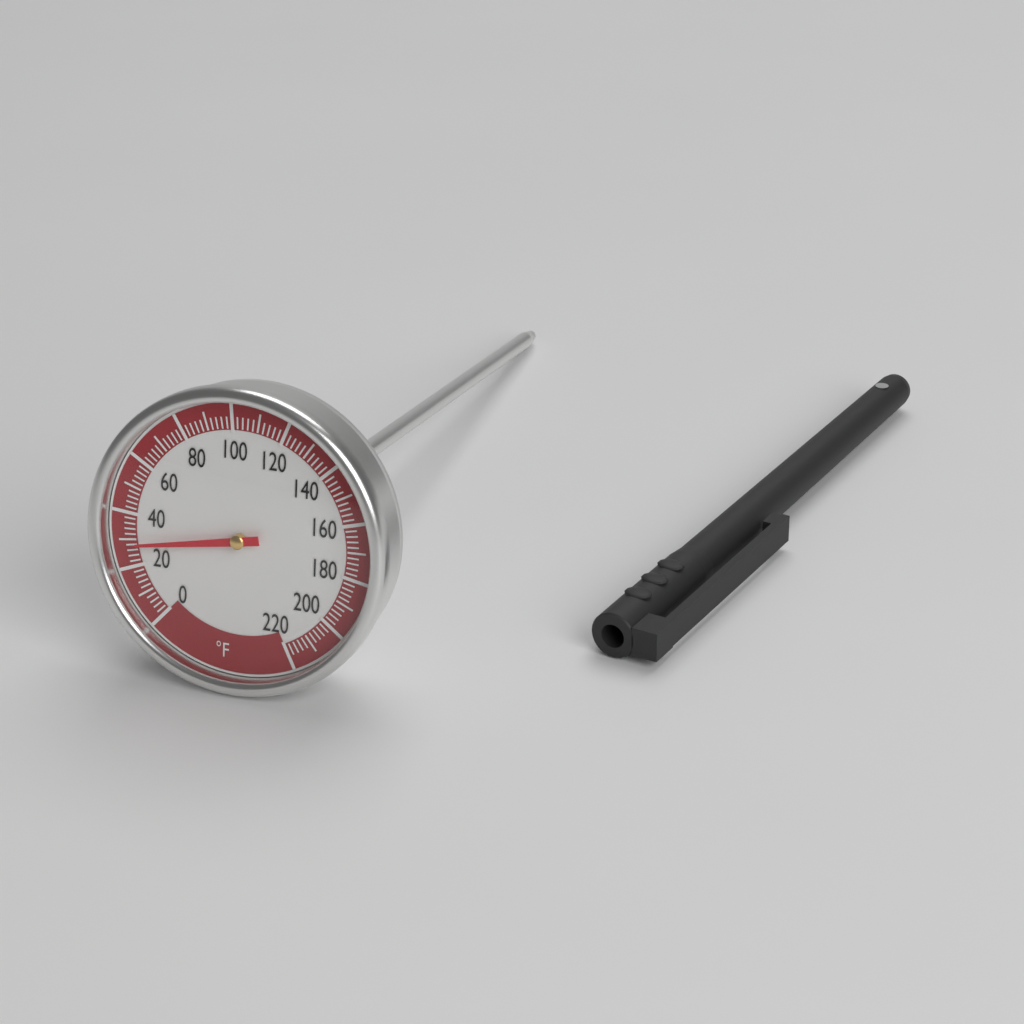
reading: 28 °F
